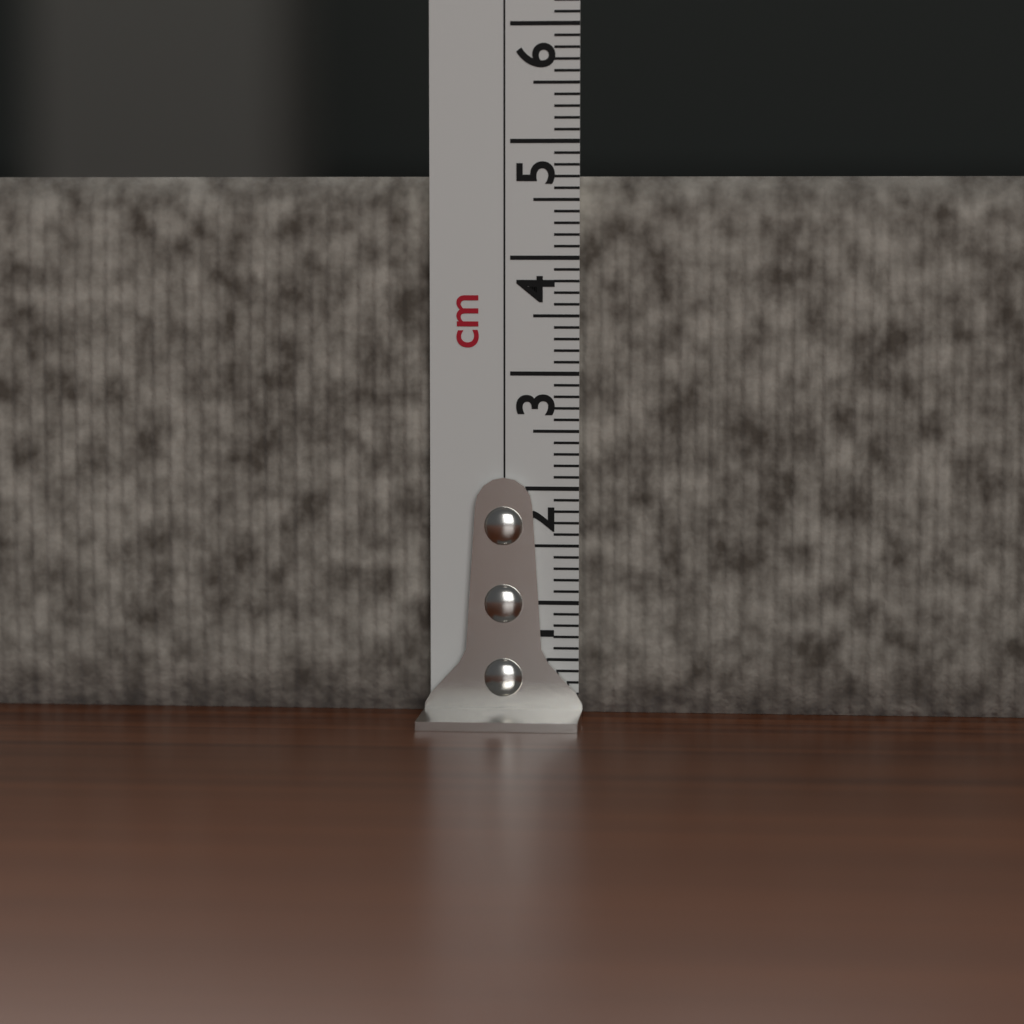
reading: 4.7 cm
